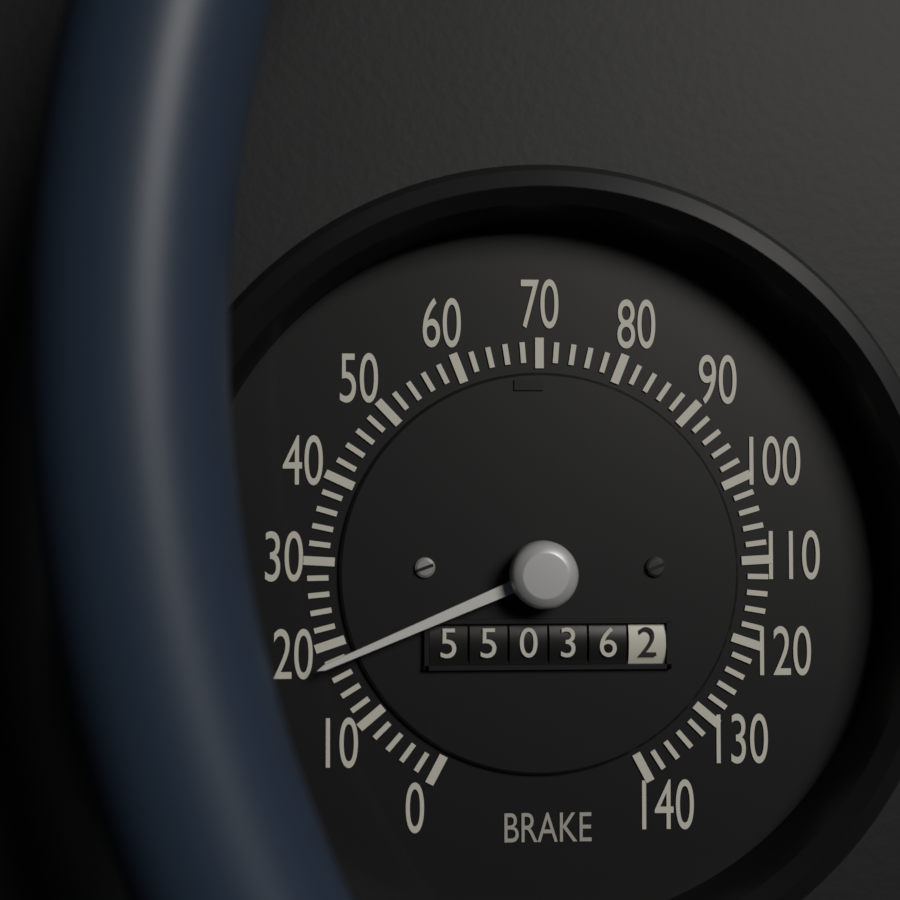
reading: 18 (no unit)
